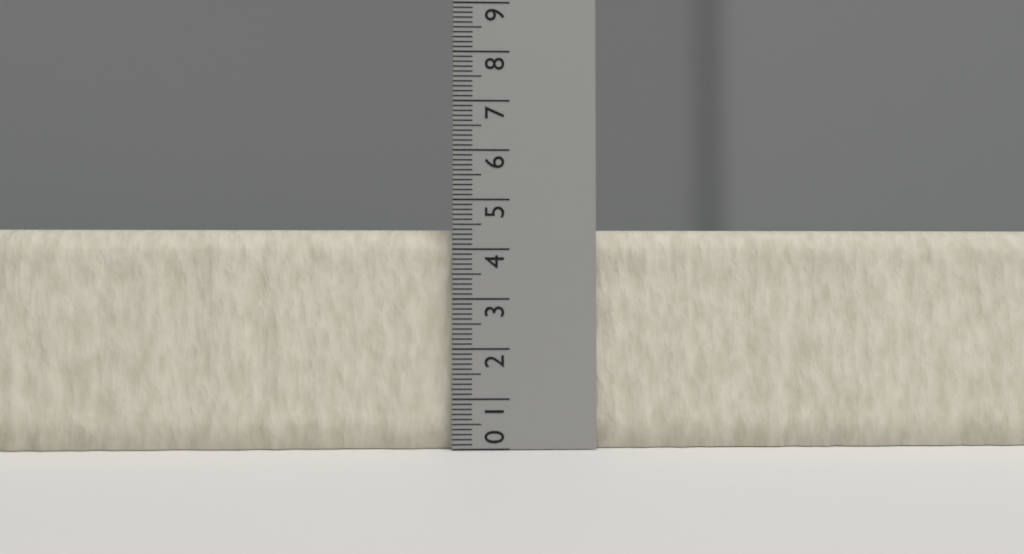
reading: 4.4 (no unit)
